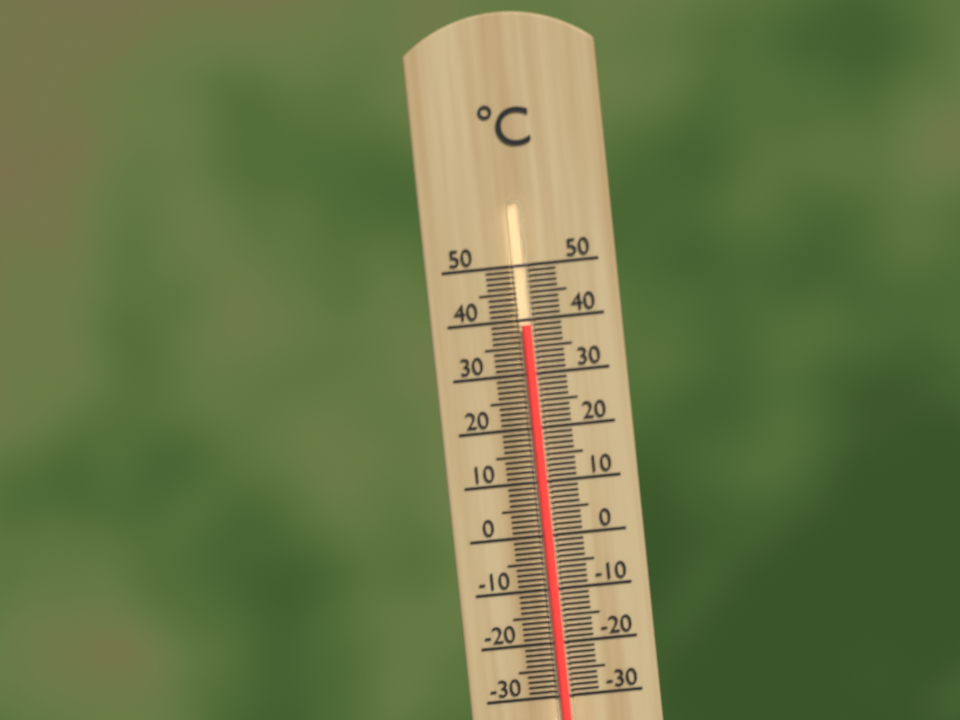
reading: 39 °C
